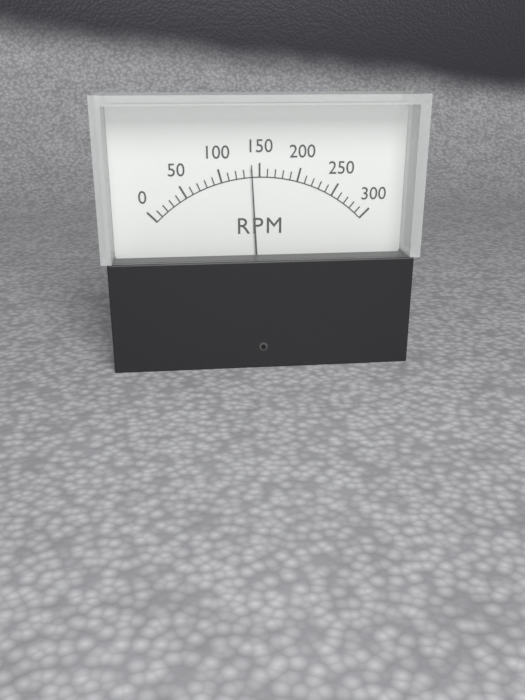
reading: 140 RPM
